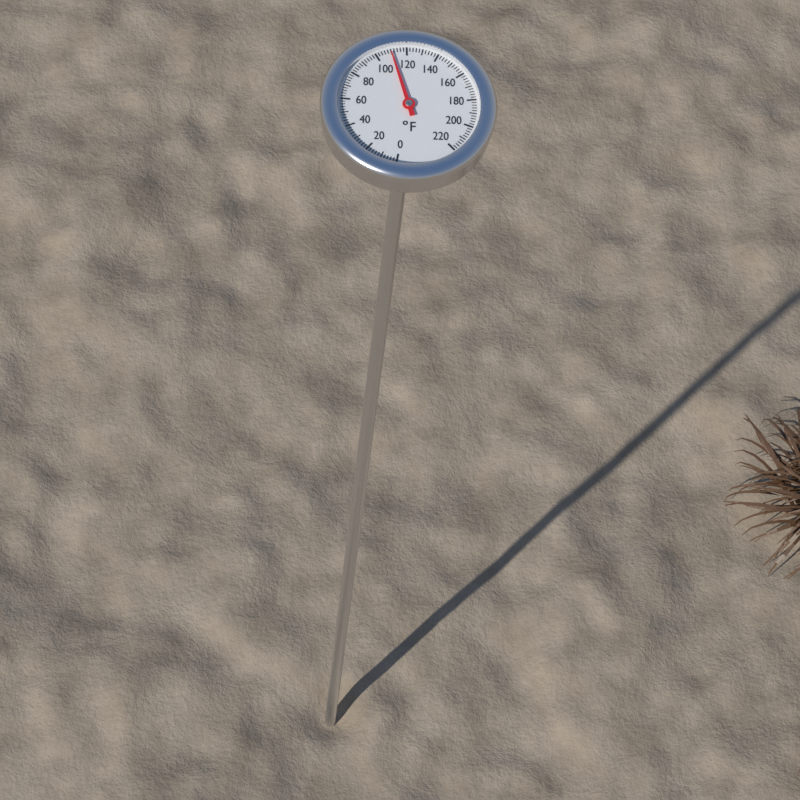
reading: 110 °F
